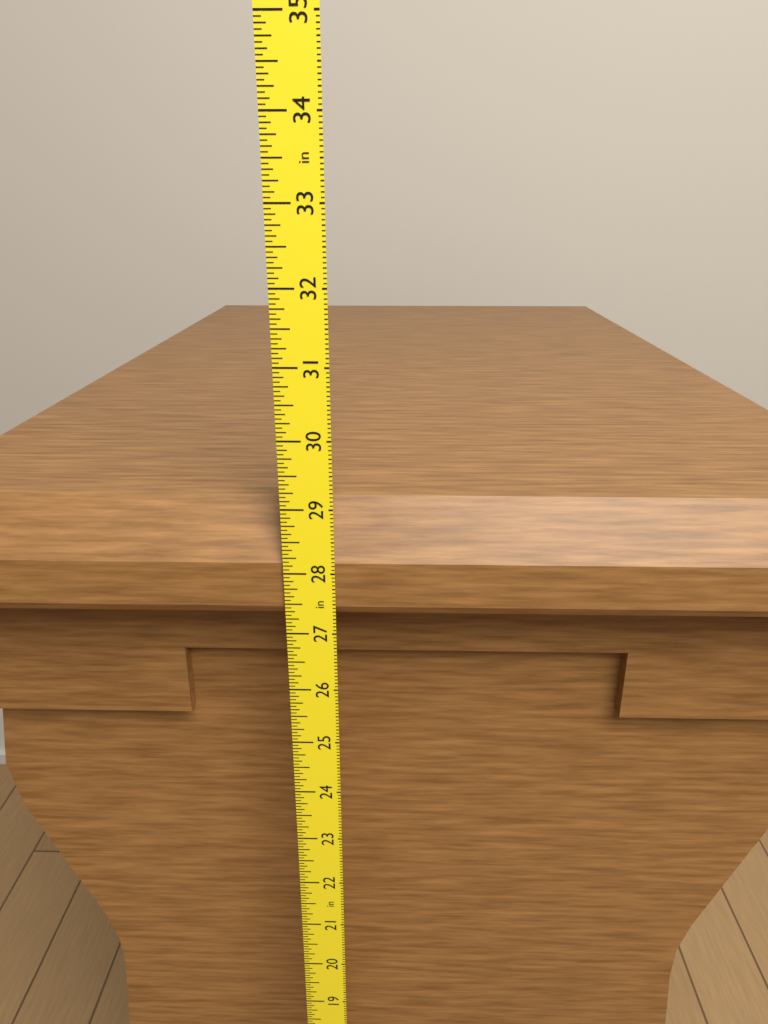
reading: 29.0000 in
